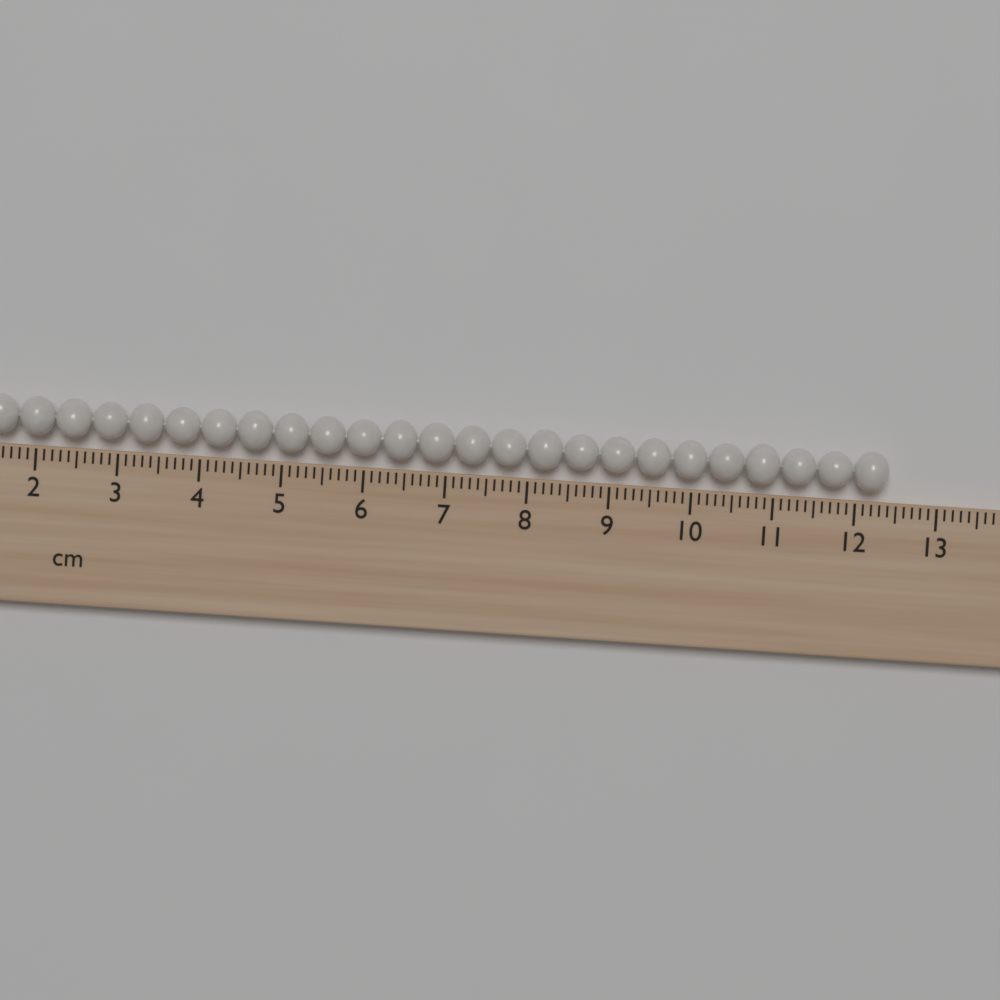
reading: 12.4 cm
